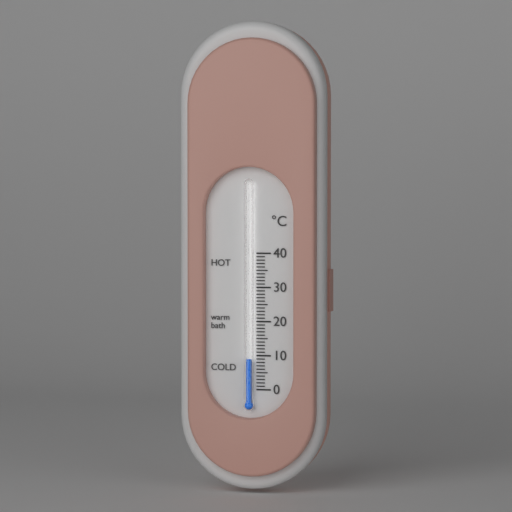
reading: 9 °C
